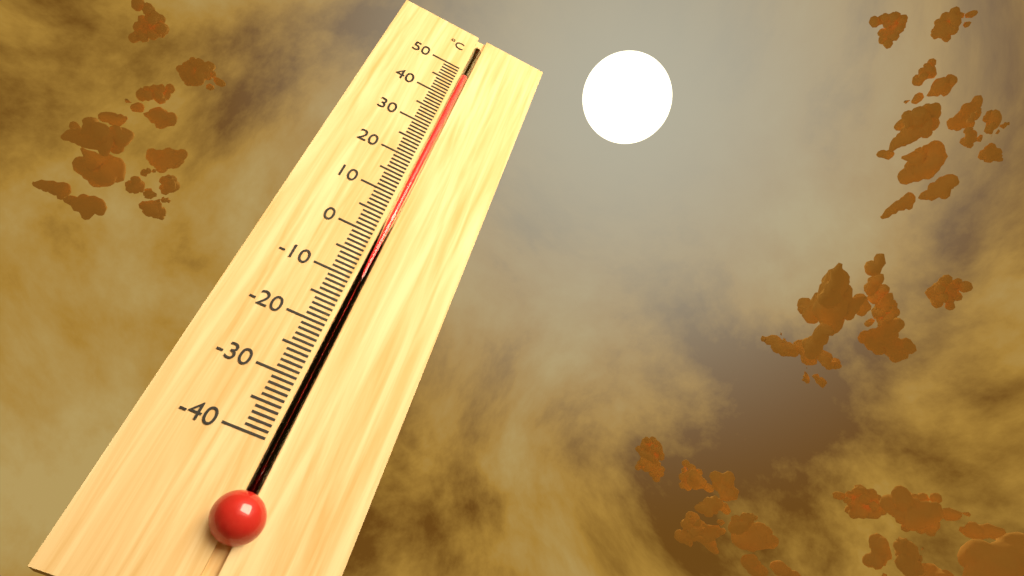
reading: 48 °C
